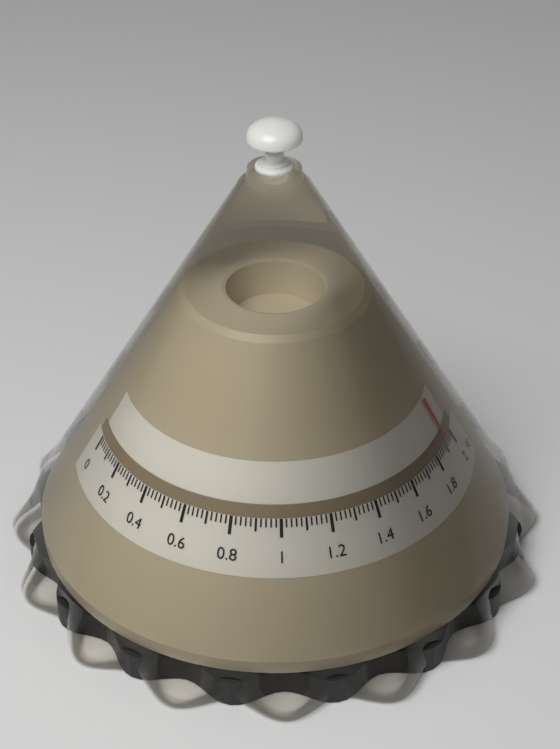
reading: 1.92 kg
